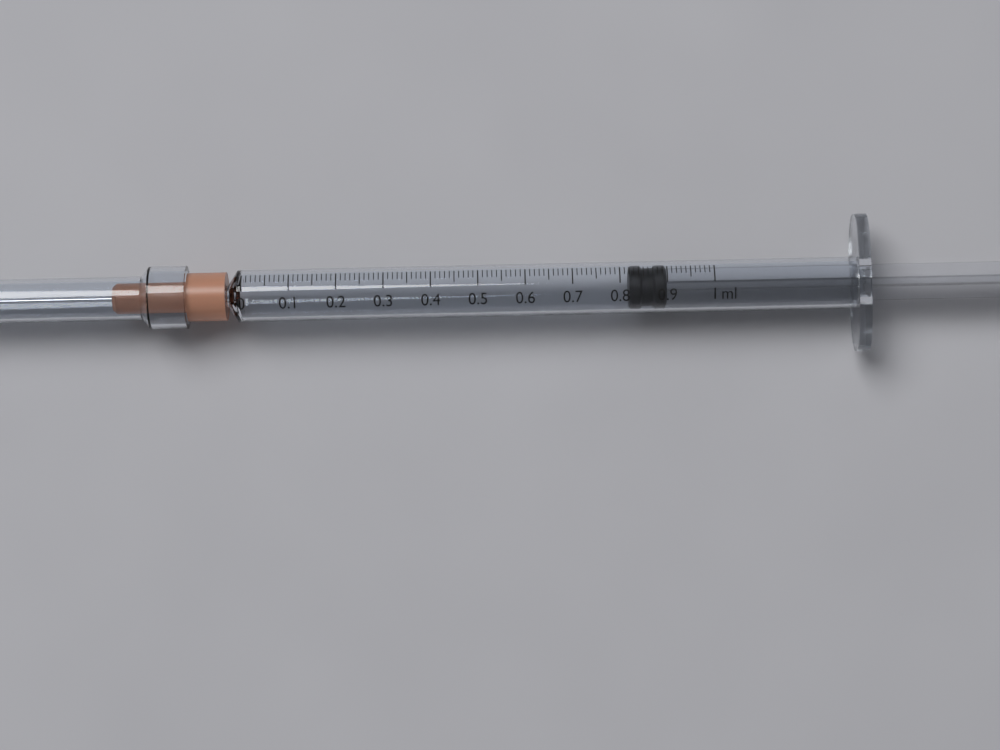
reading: 0.82 ml
